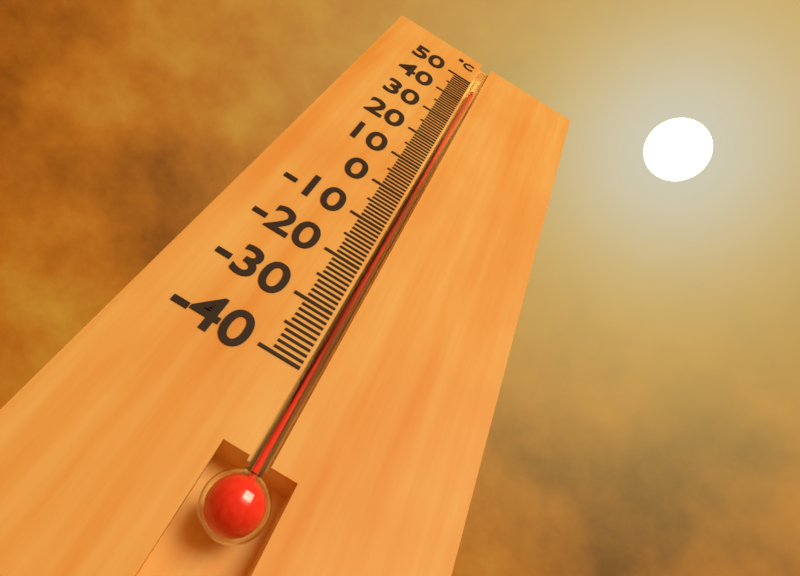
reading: 46 °C
